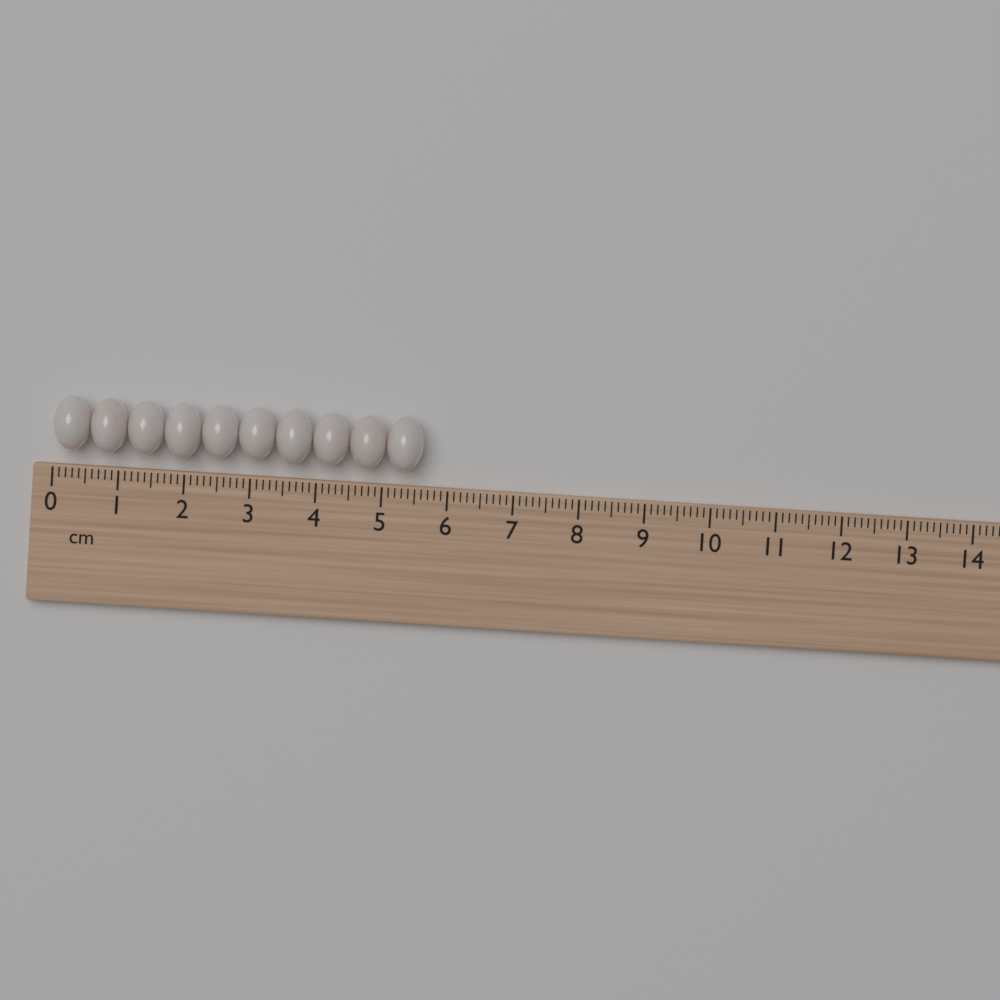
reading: 5.6 cm
